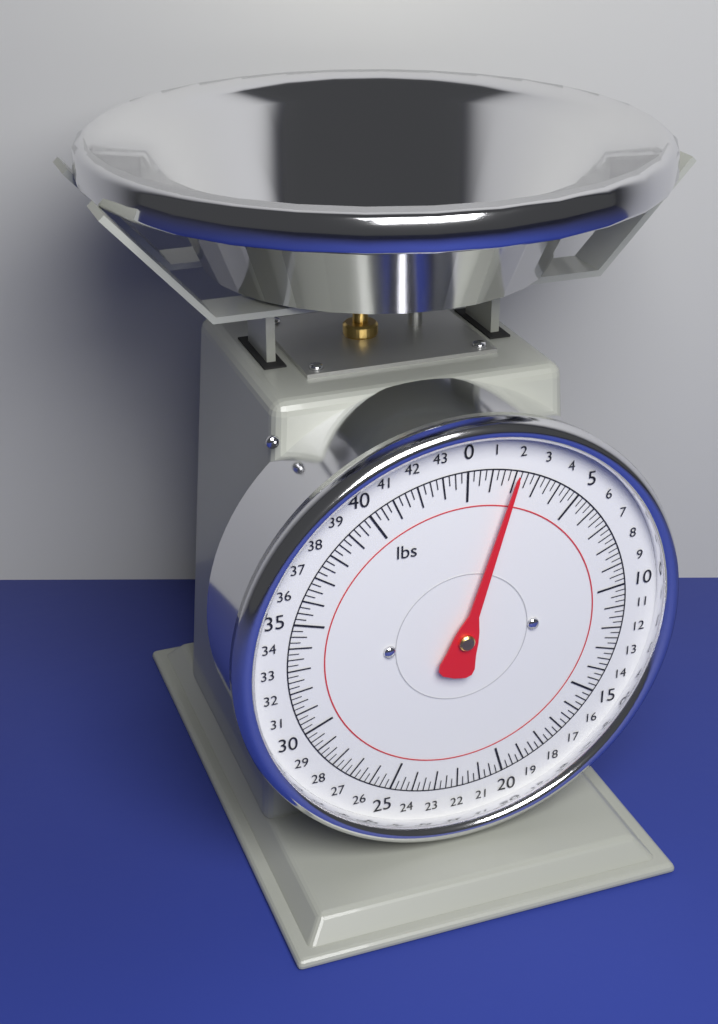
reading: 2.00 lbs
